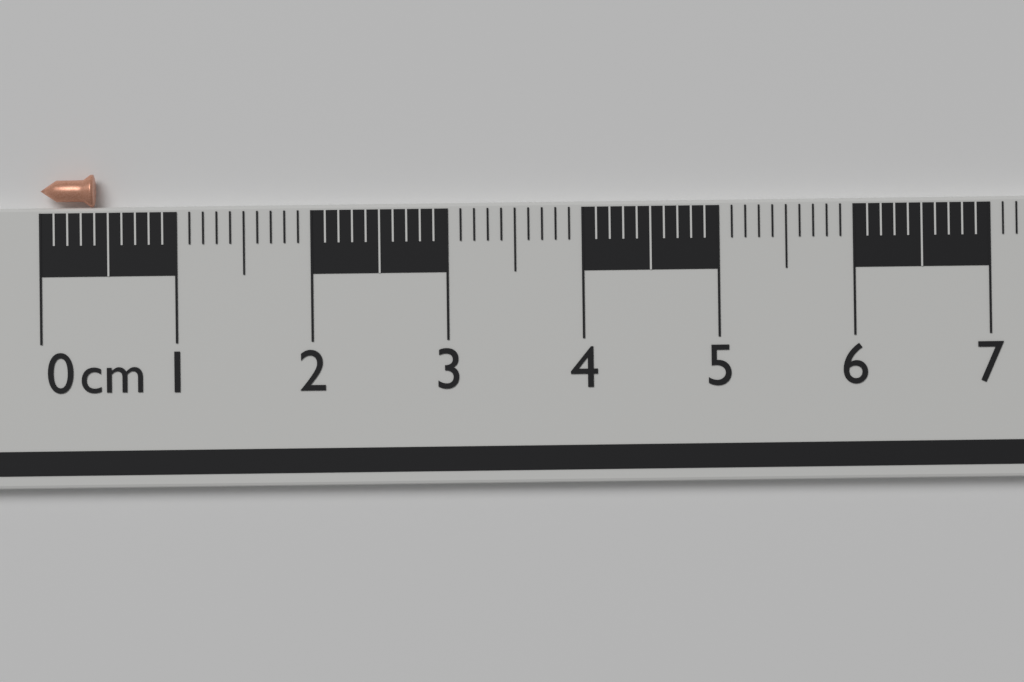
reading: 0.4 cm
